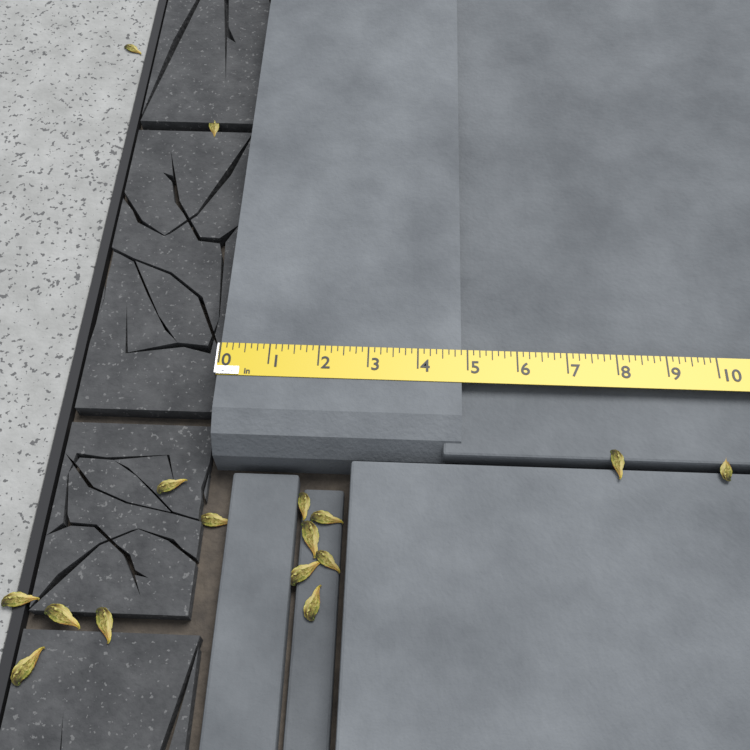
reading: 4.875 in
